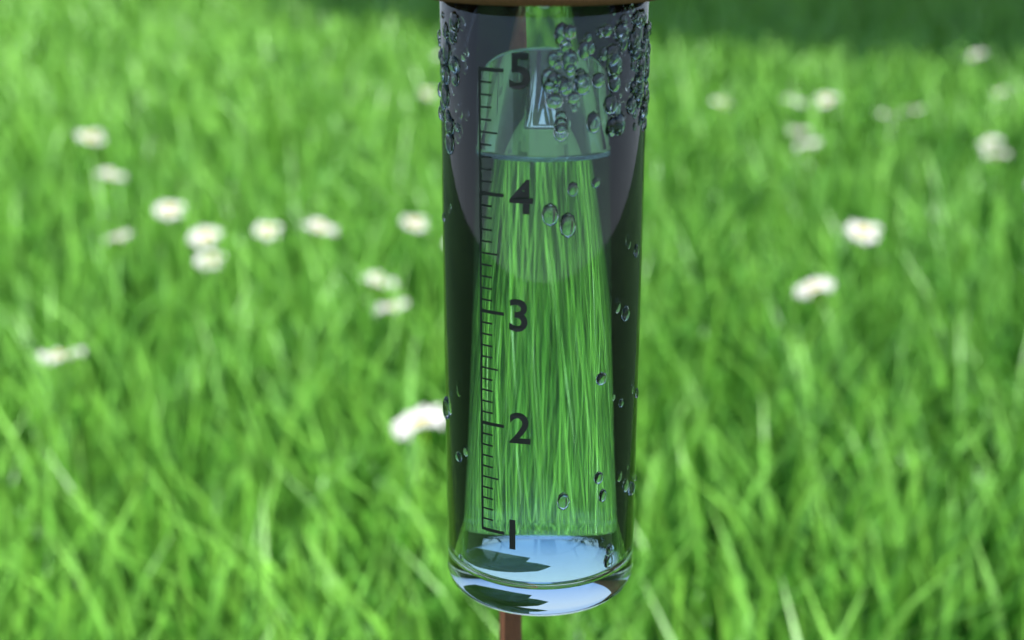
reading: 4.3 (no unit)
